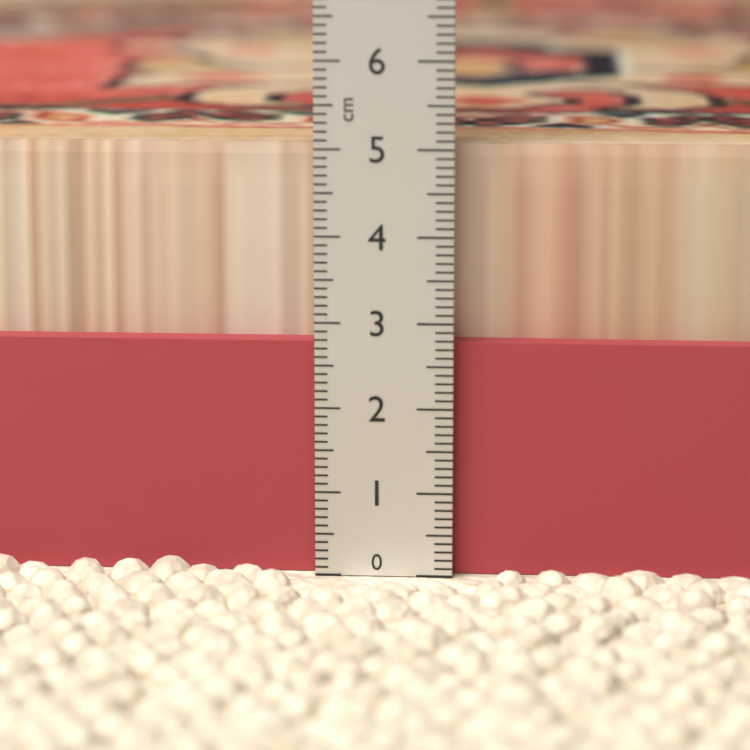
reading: 5.0 cm
